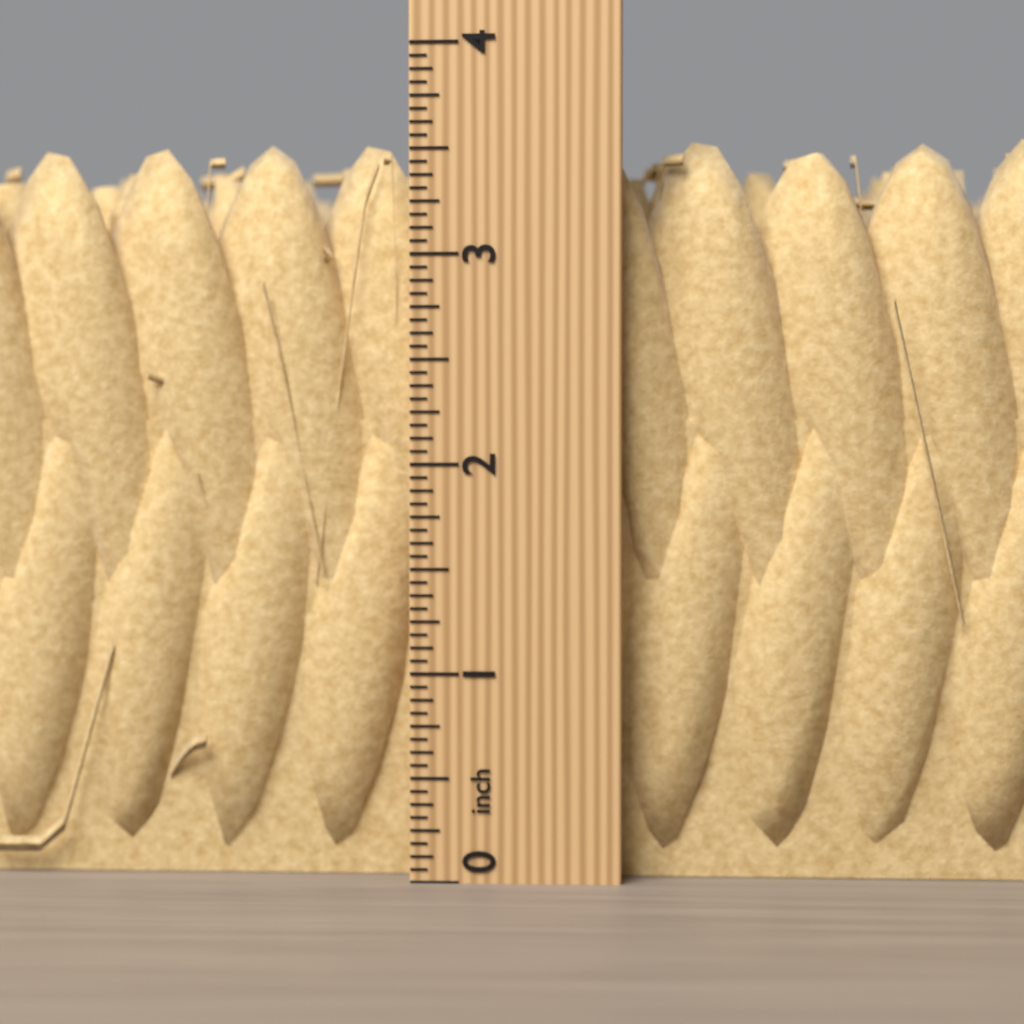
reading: 3.5625 inch
